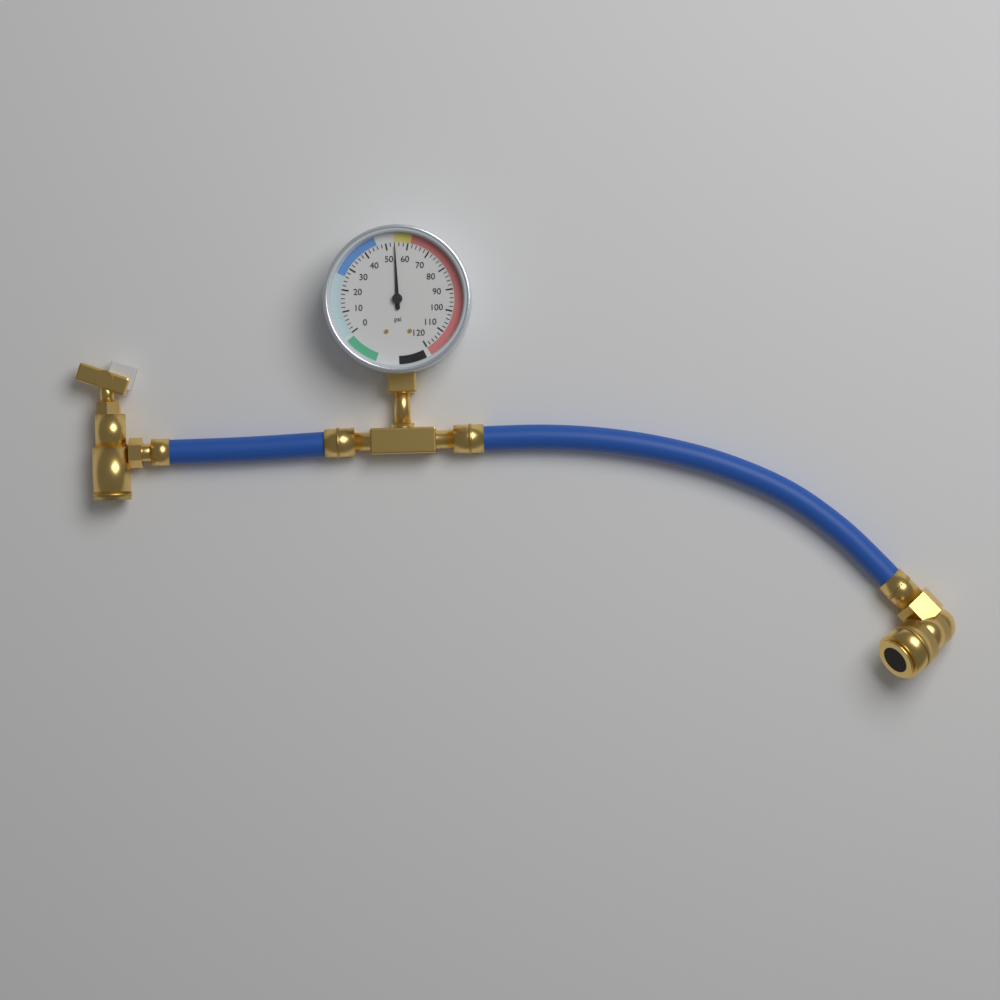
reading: 54 psi
